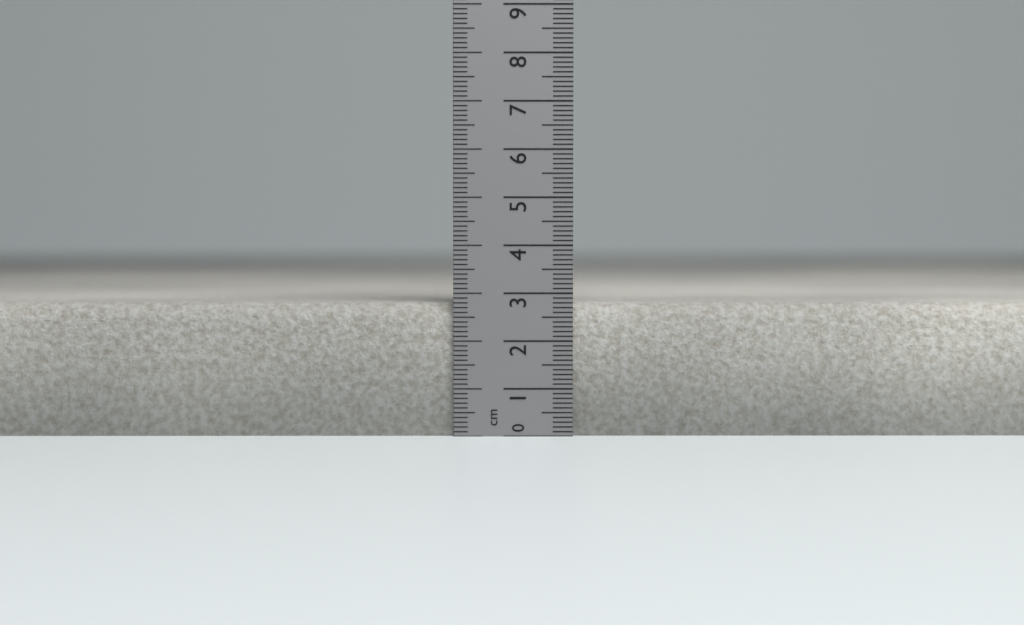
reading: 2.8 cm
